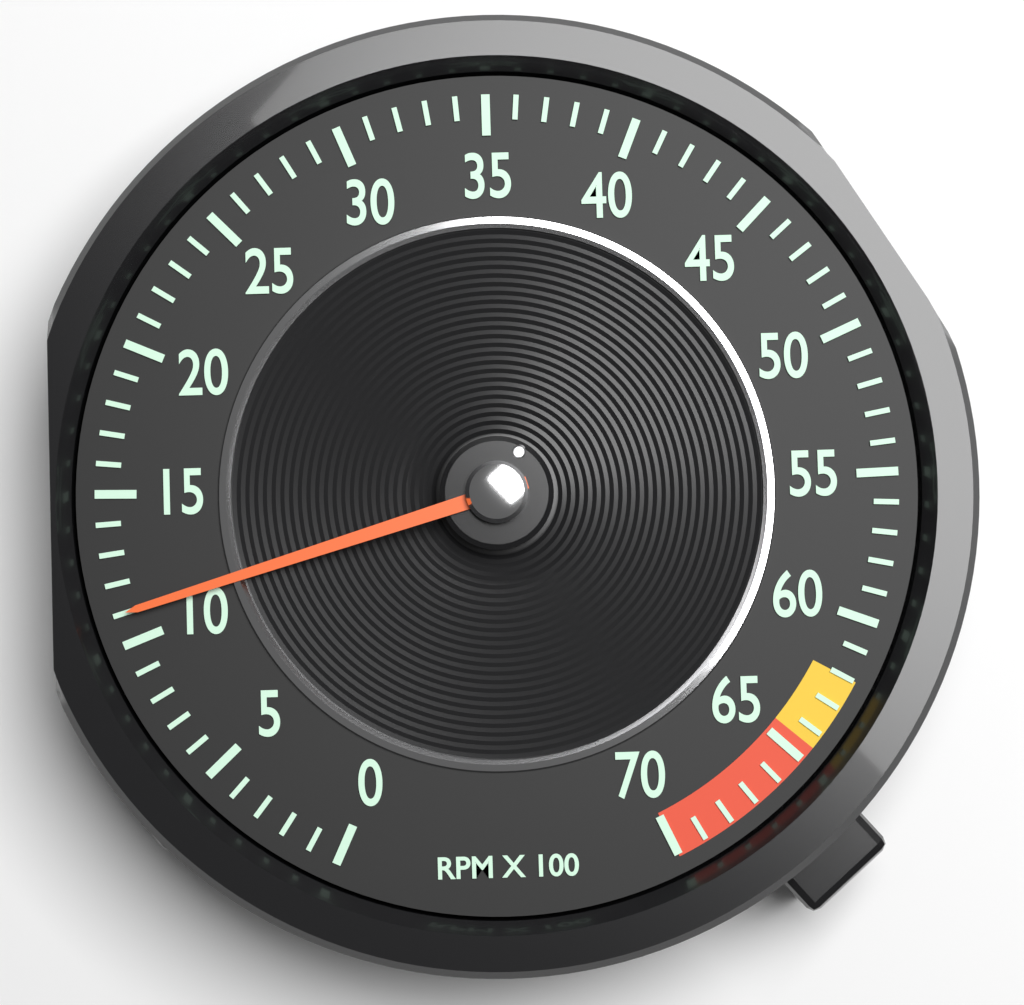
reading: 11 RPM x 100
